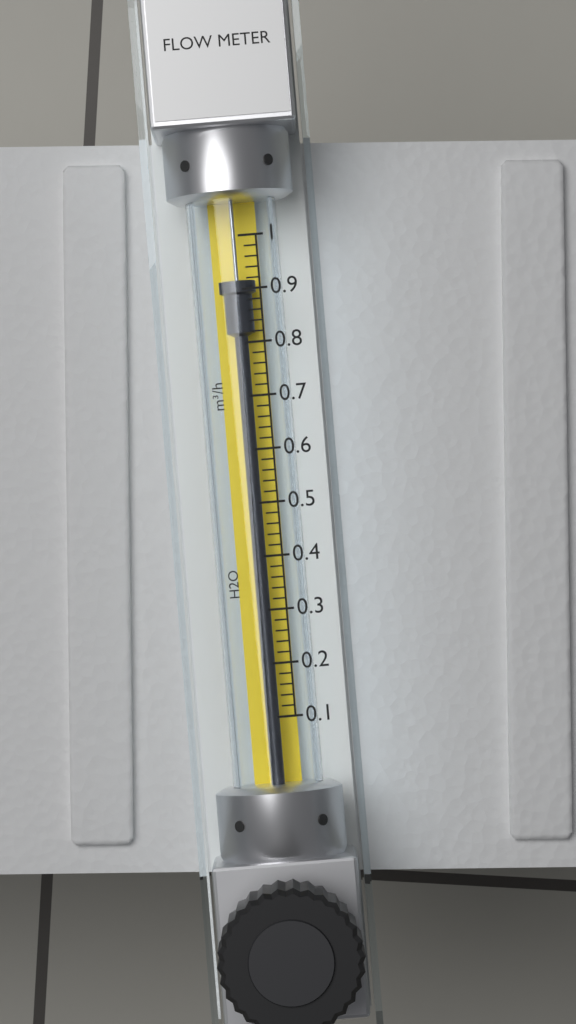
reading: 0.92 m³/h
